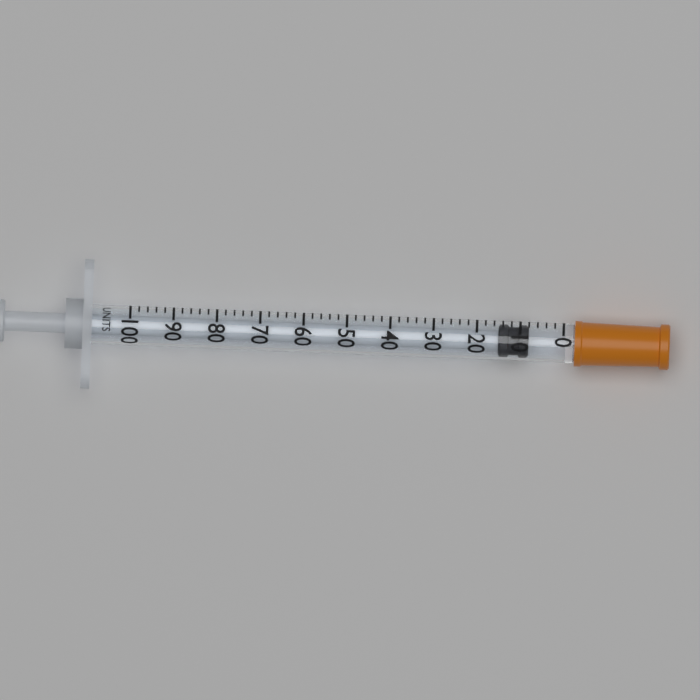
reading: 8 units
